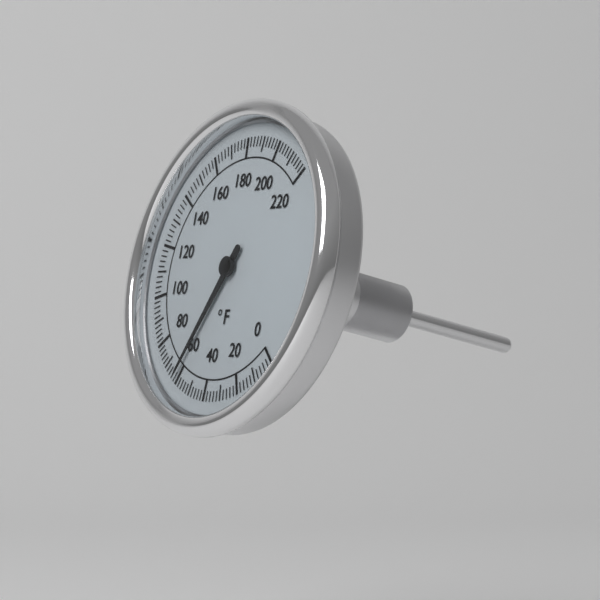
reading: 62 °F
